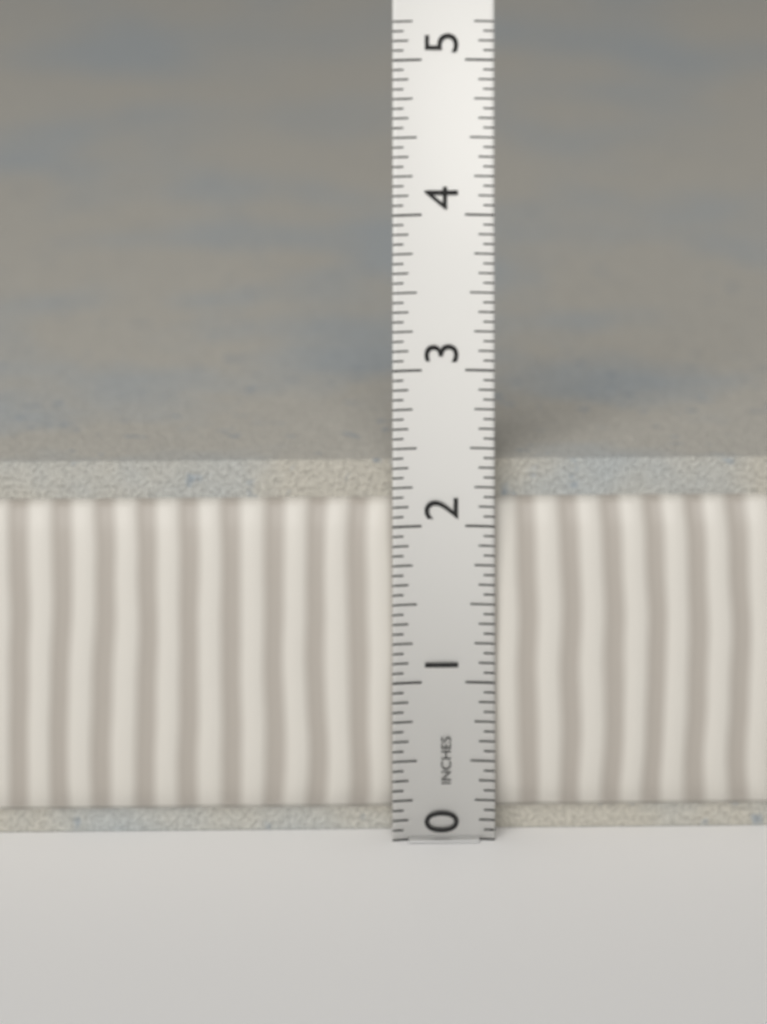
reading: 2.3750 in
